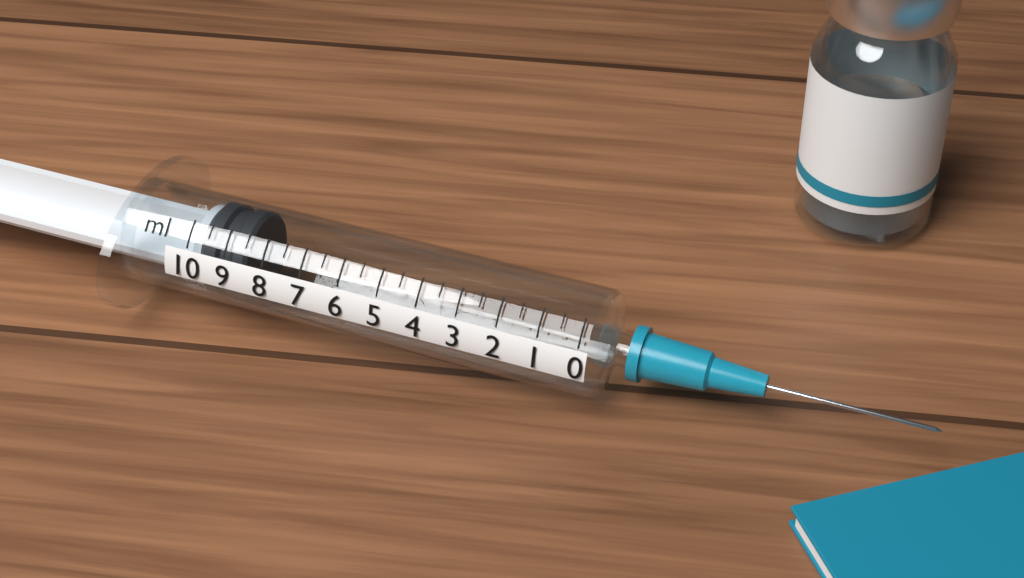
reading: 8.5 ml
